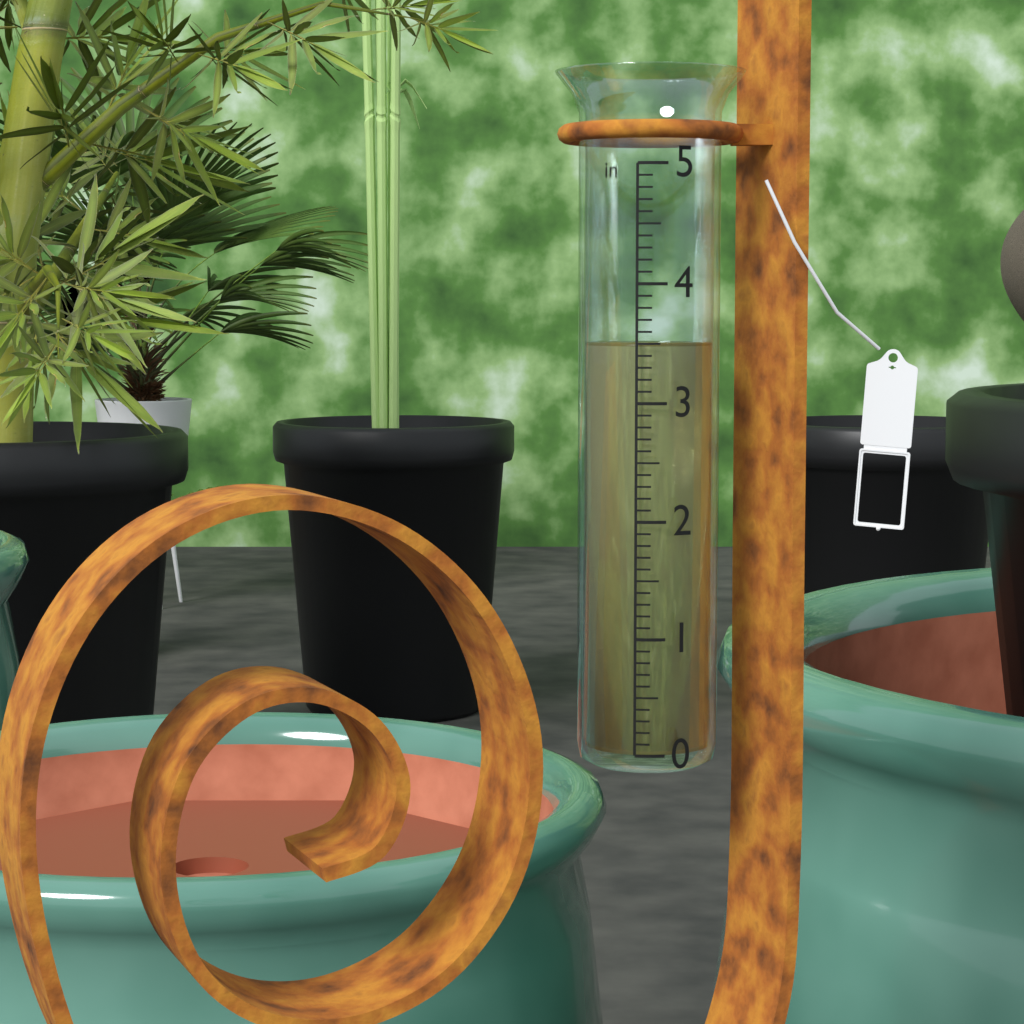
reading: 3.5 in
